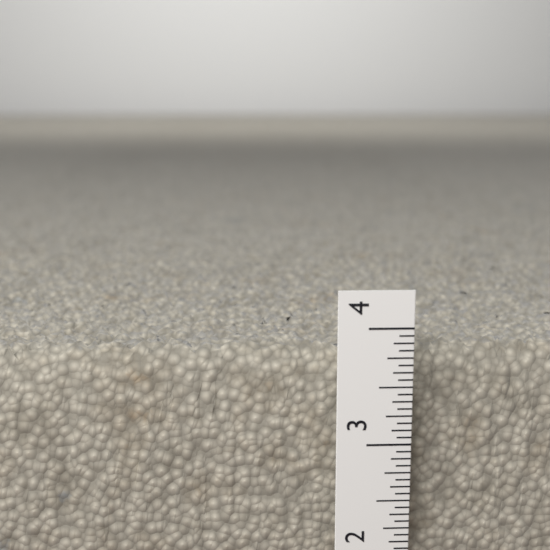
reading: 3.7500 in
